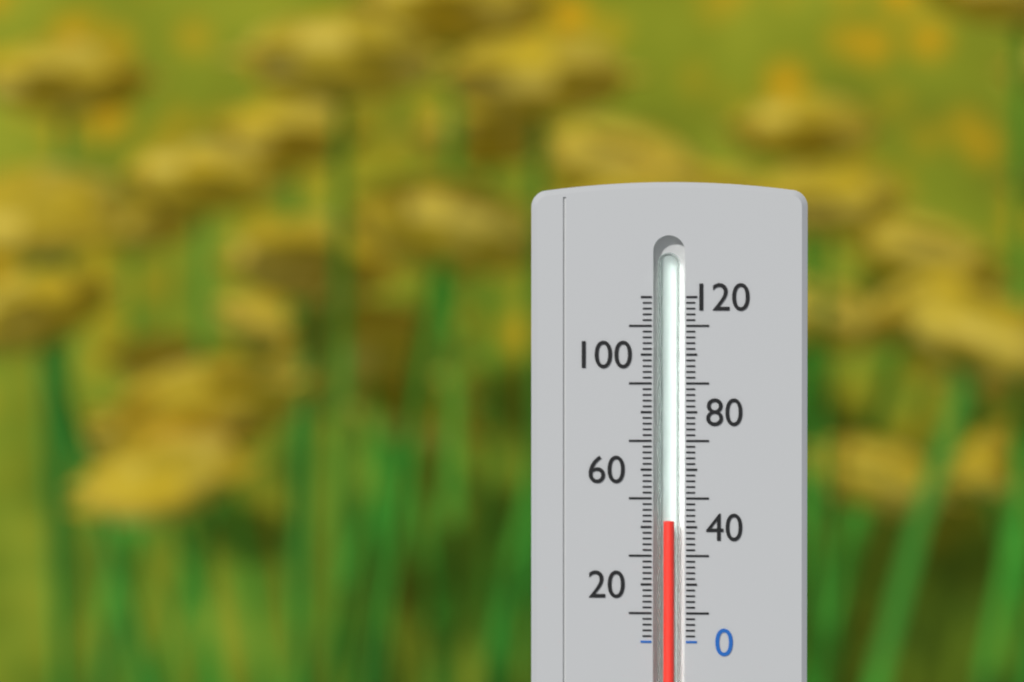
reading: 42 (no unit)
